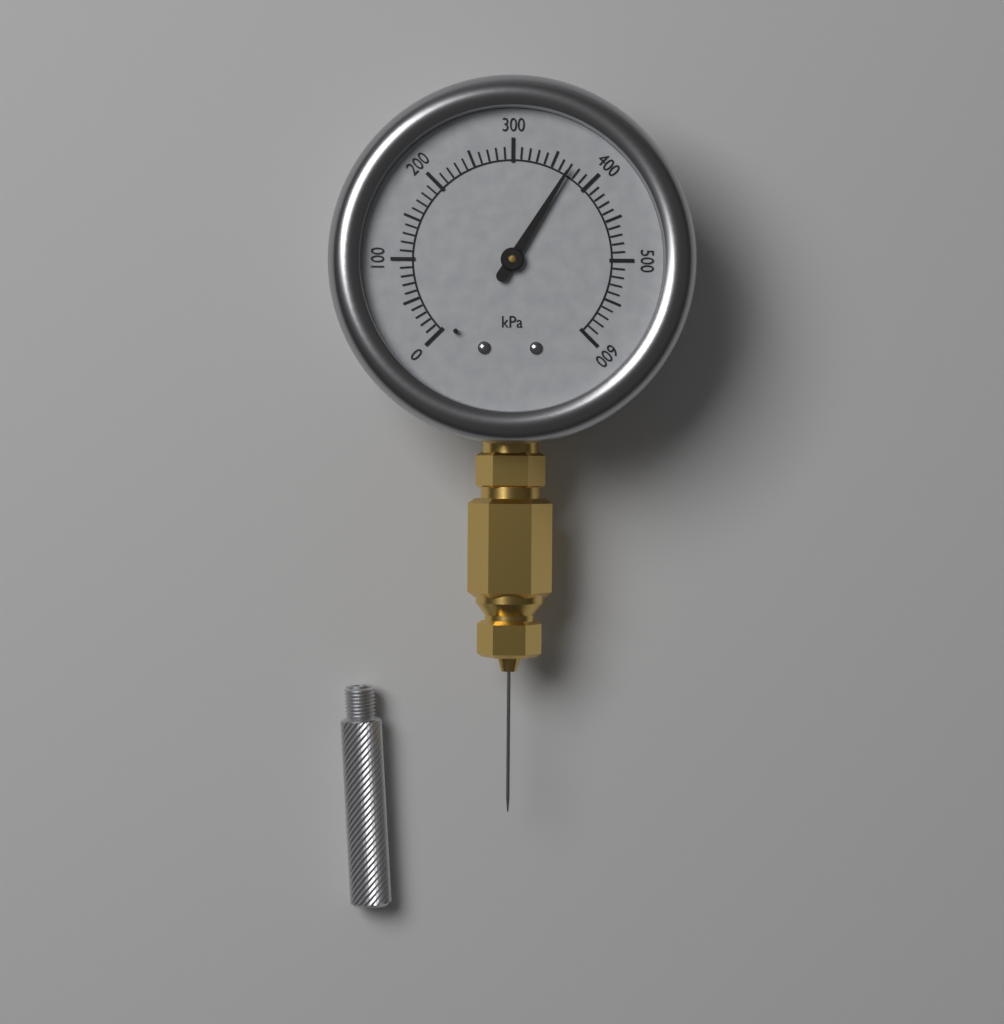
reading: 370 kPa
